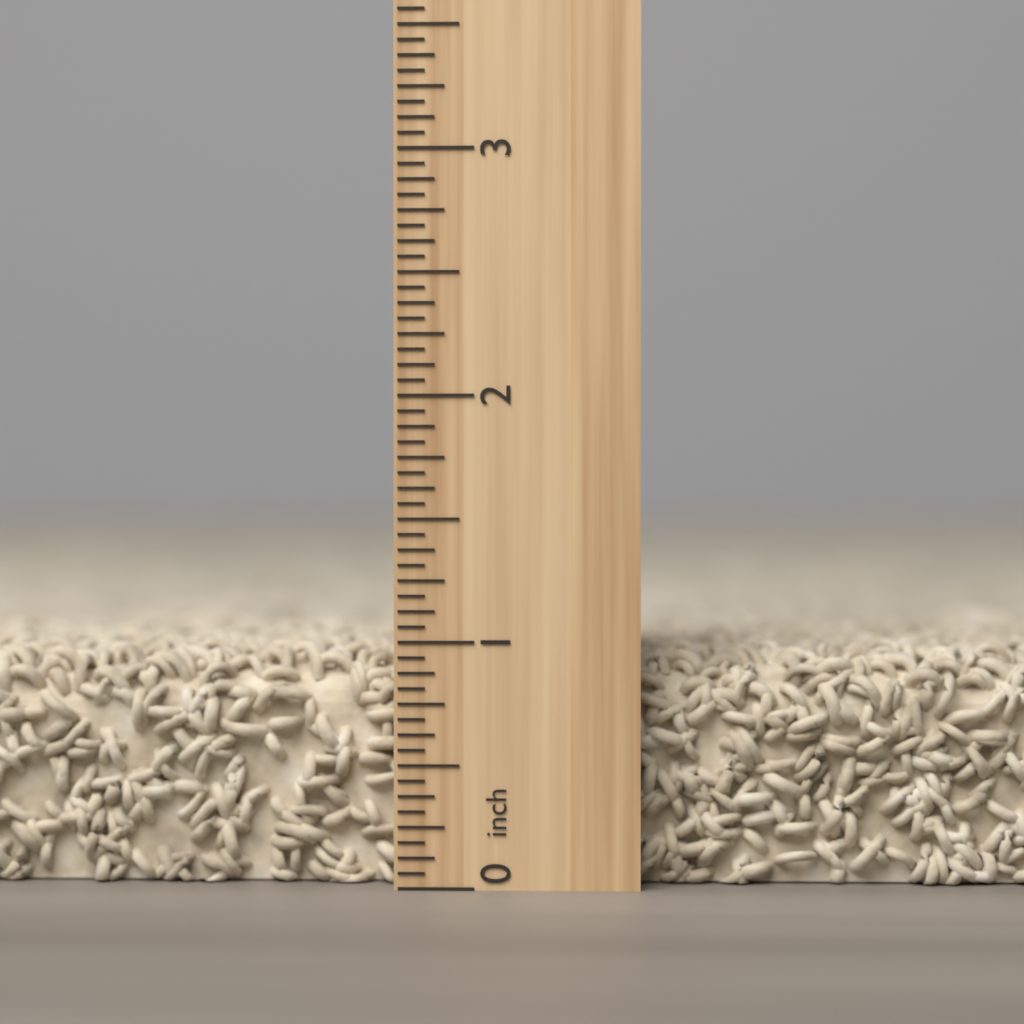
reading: 1.0000 inch
